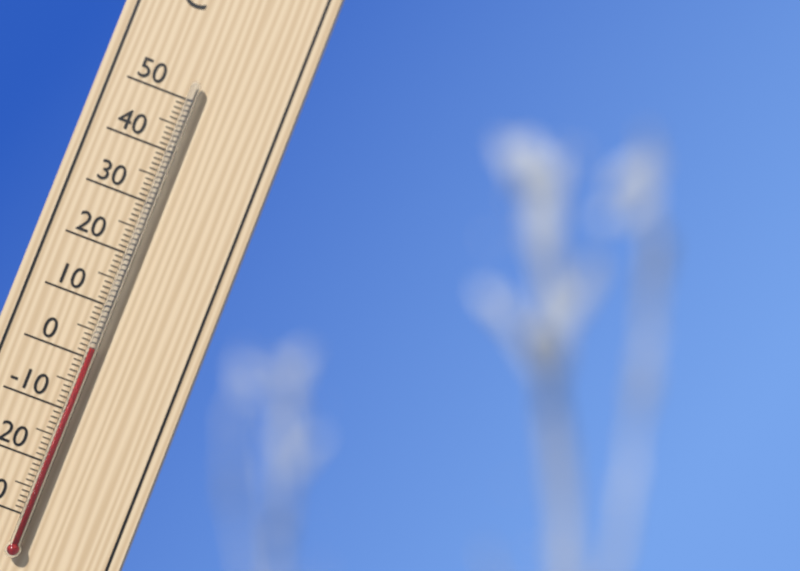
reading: 2 °C
